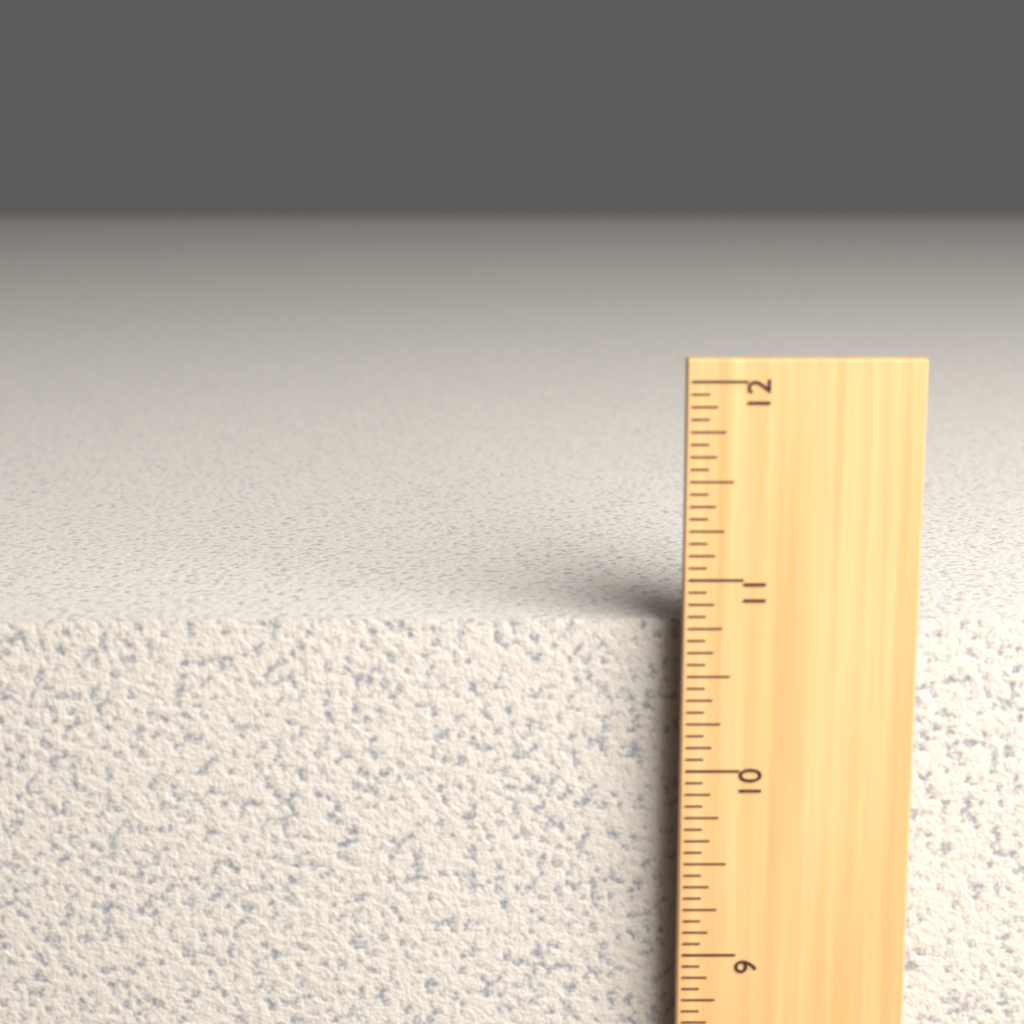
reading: 10.7500 in
